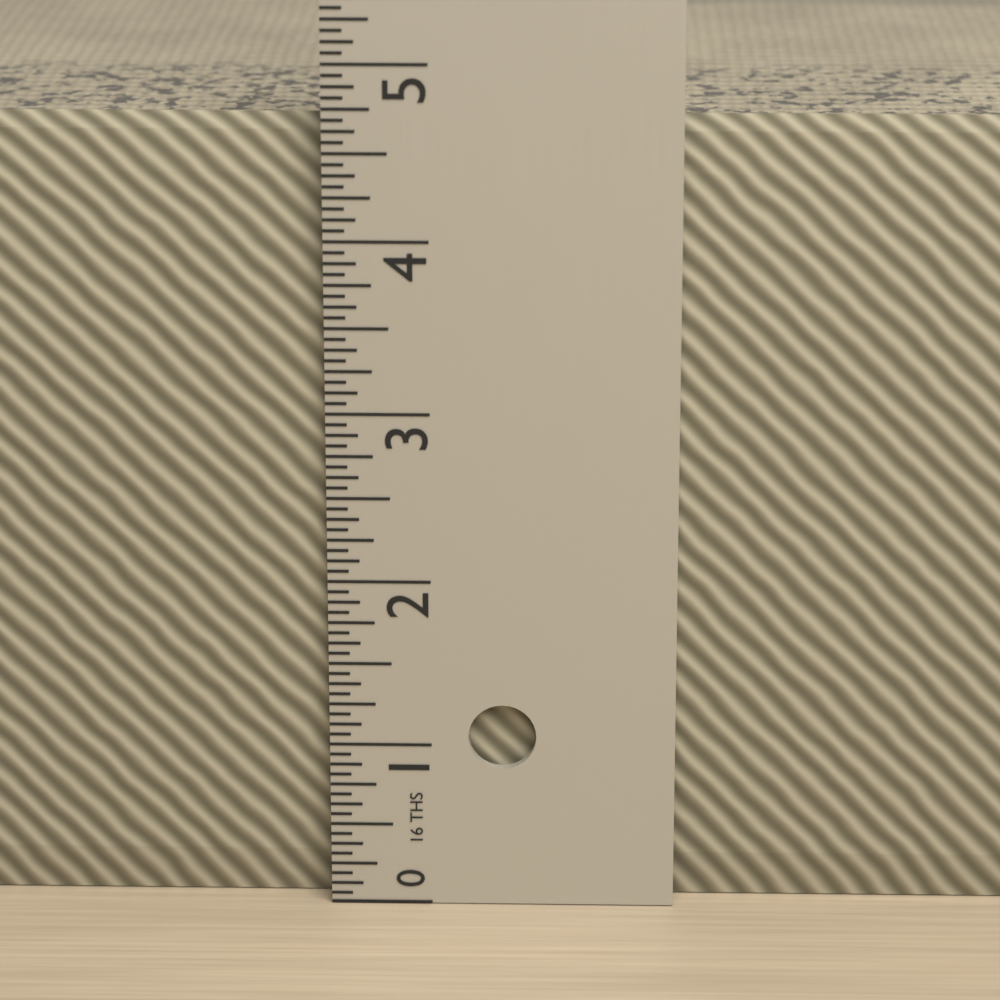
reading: 4.6875 in
